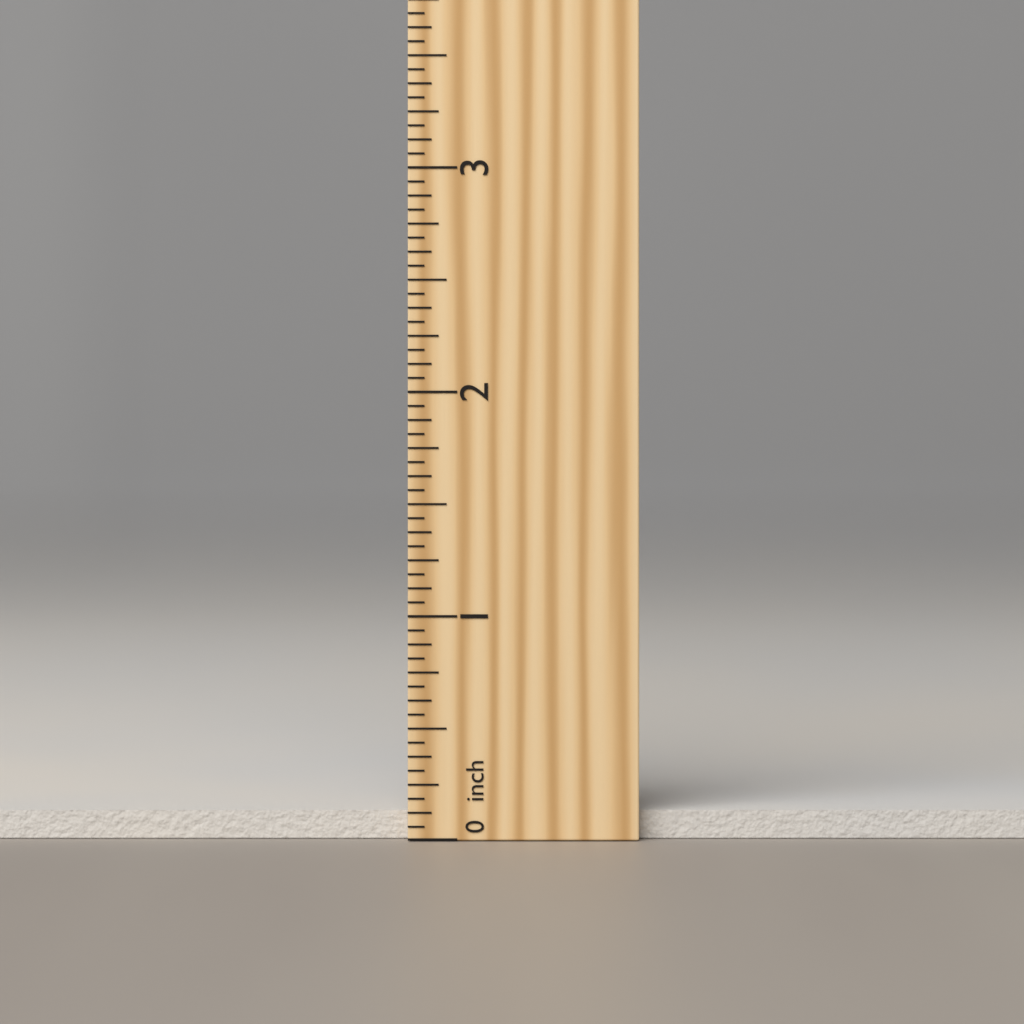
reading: 0.1250 inch
